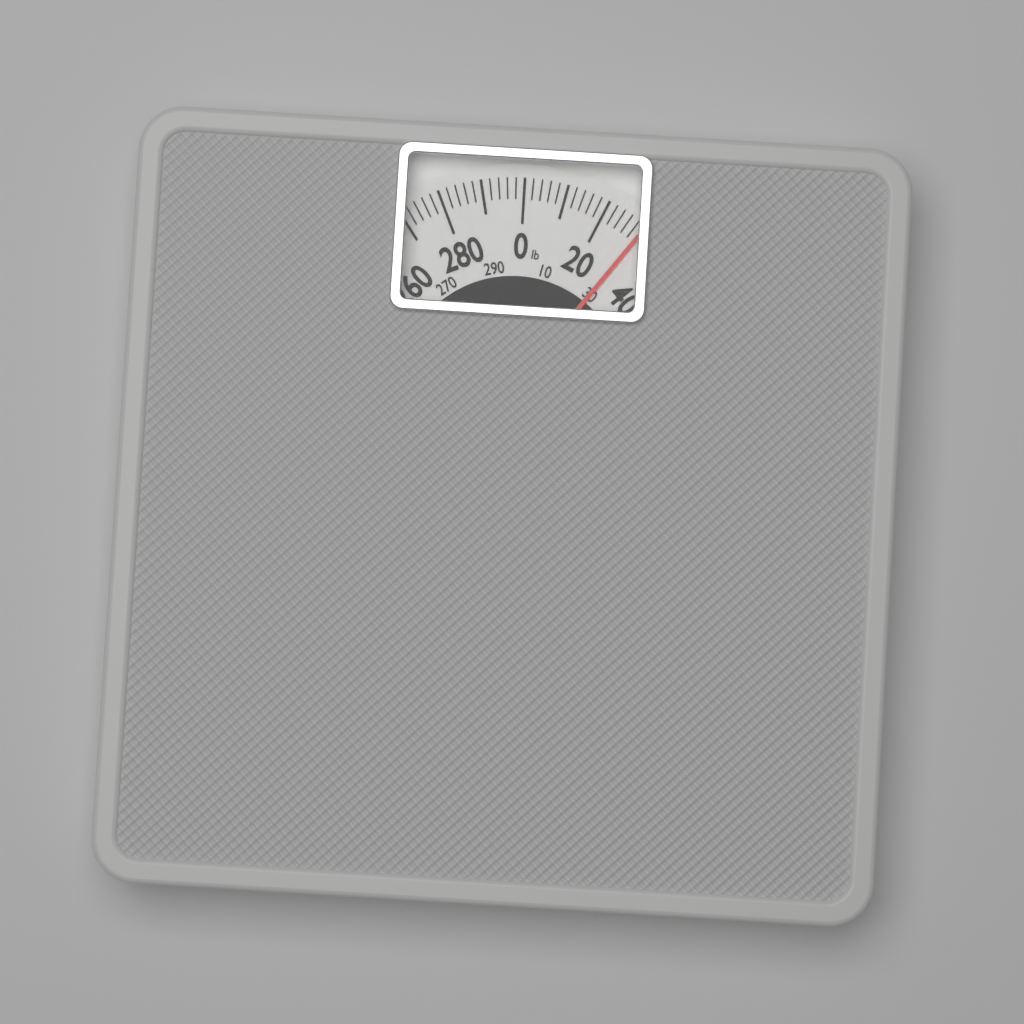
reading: 30 lb
